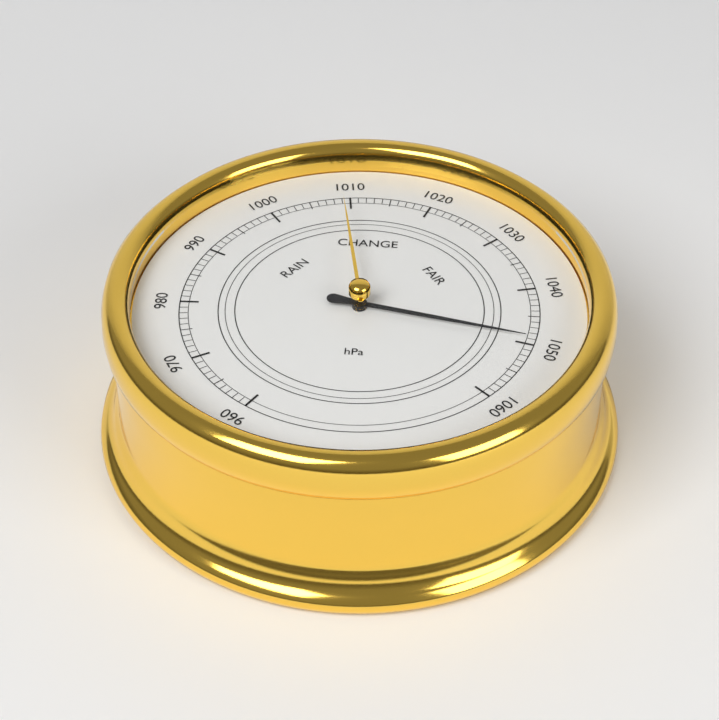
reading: 1049 hPa
